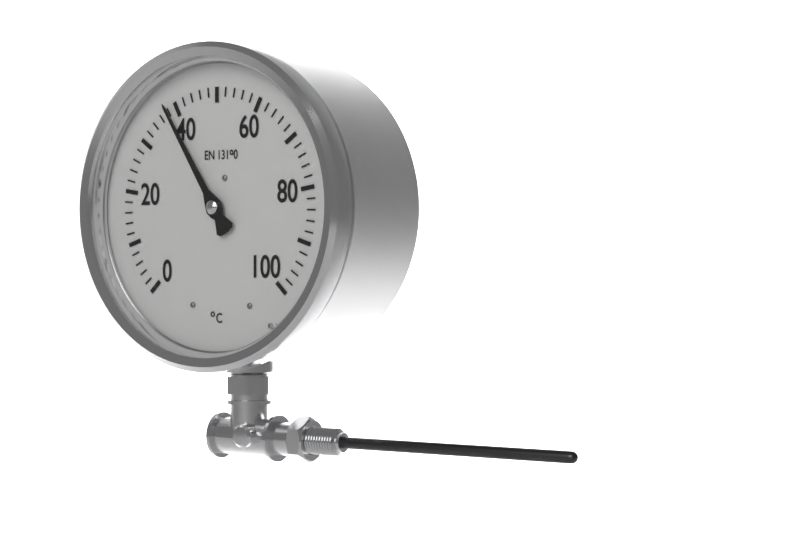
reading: 38 °C
